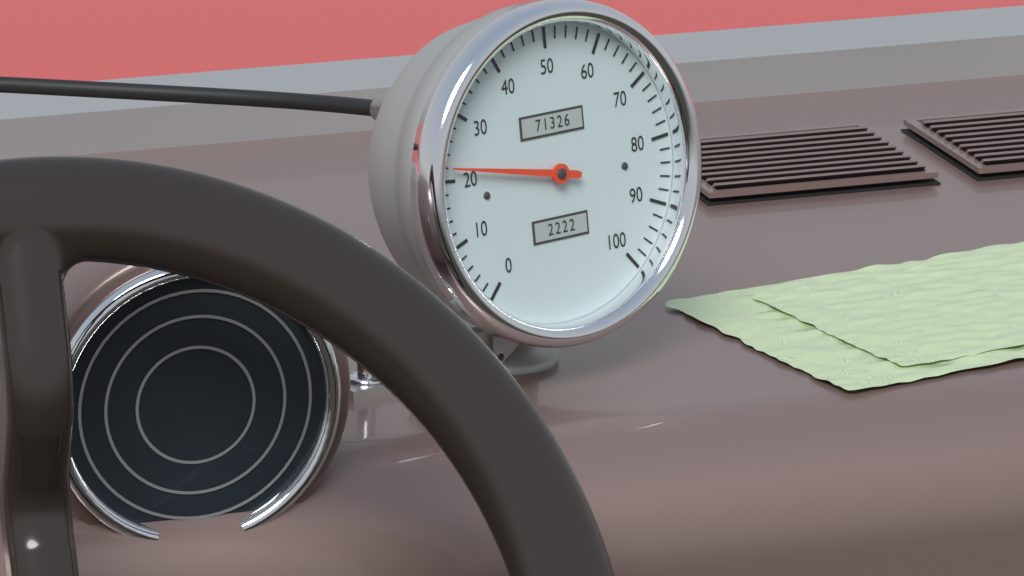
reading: 22 (no unit)
